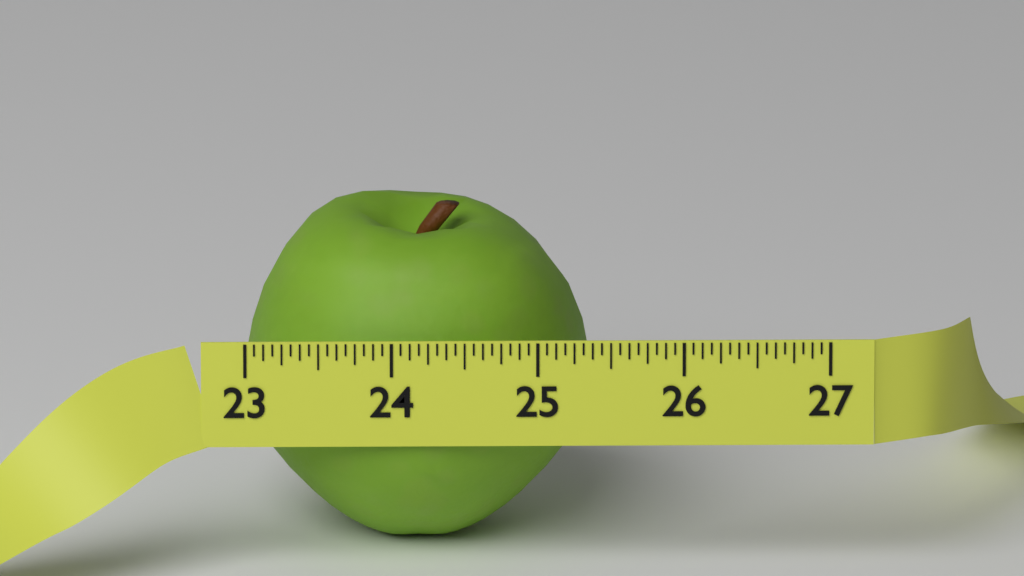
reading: 25.3750 (no unit)
